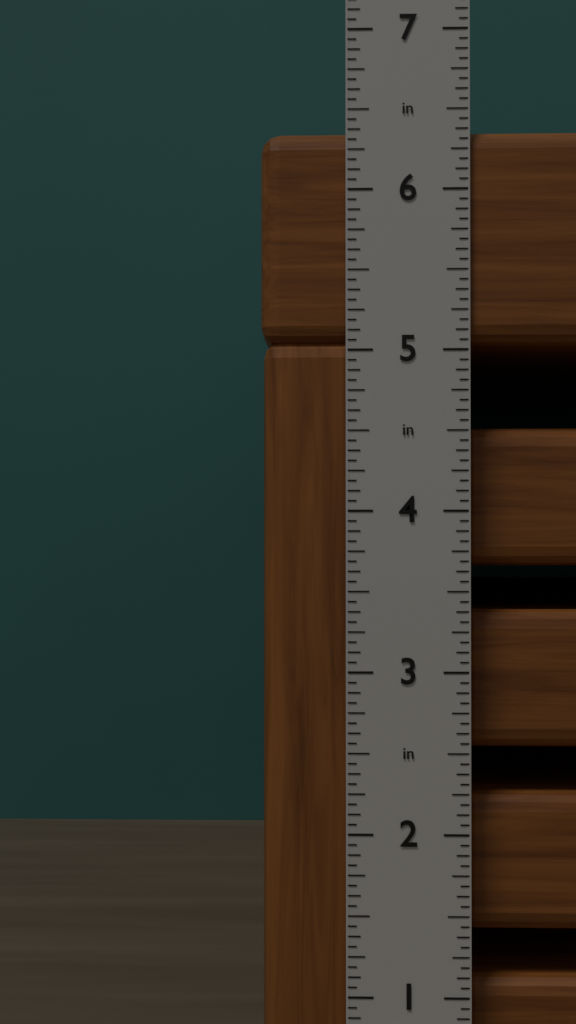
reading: 6.3750 in
